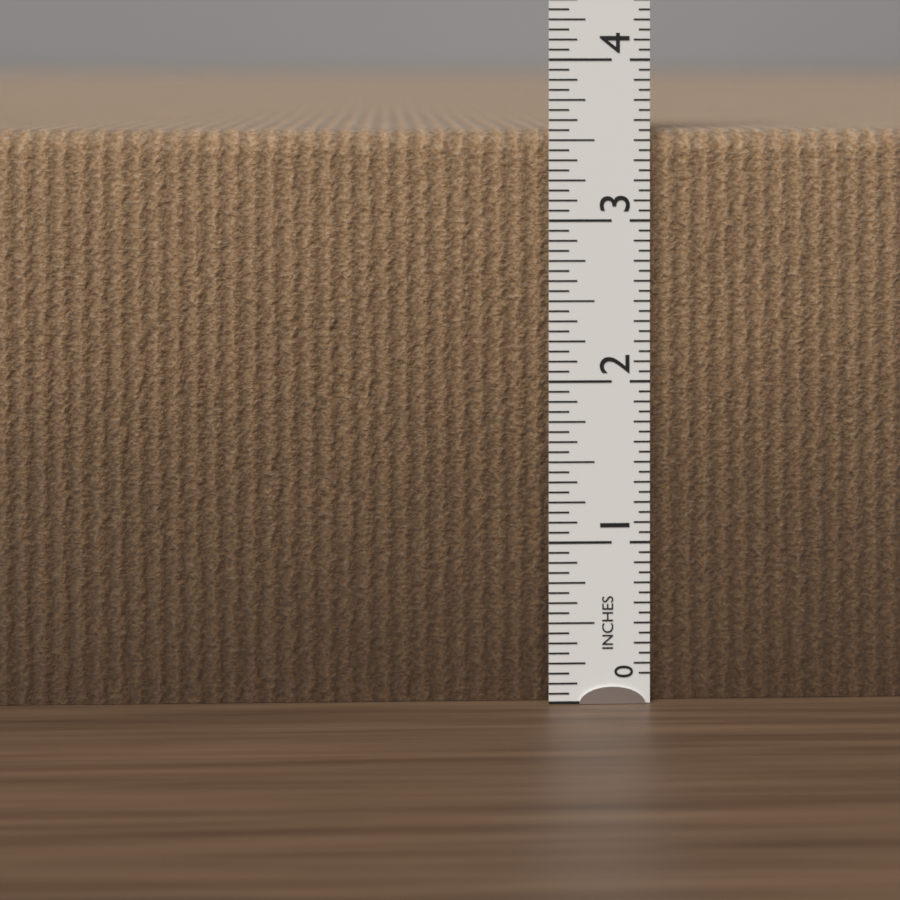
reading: 3.5625 in
